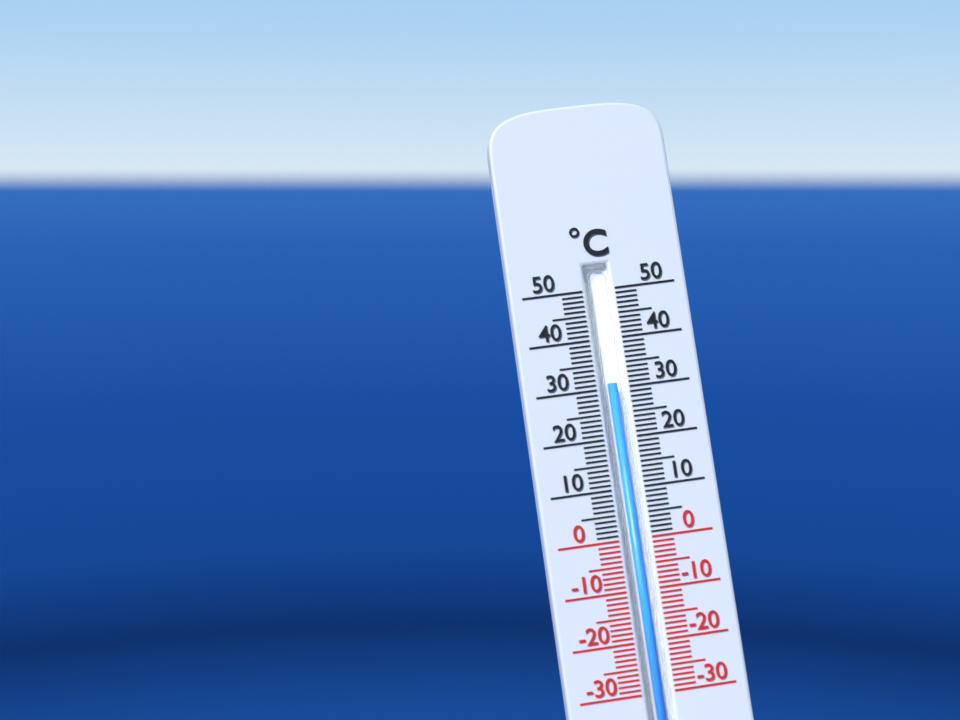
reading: 31 °C
